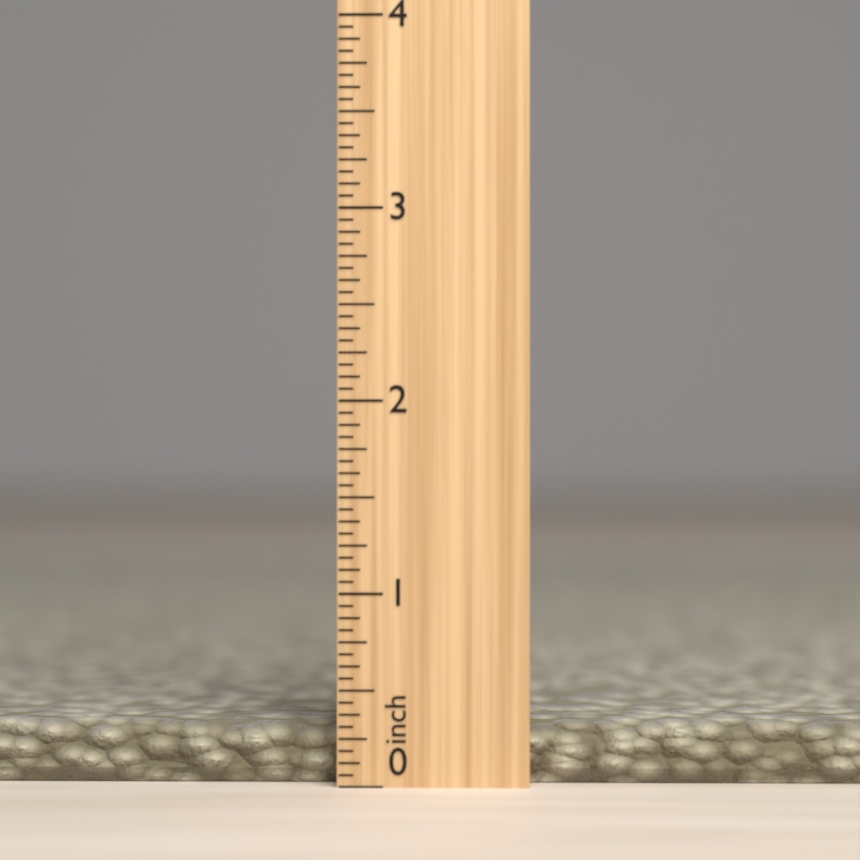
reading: 0.3125 inch
